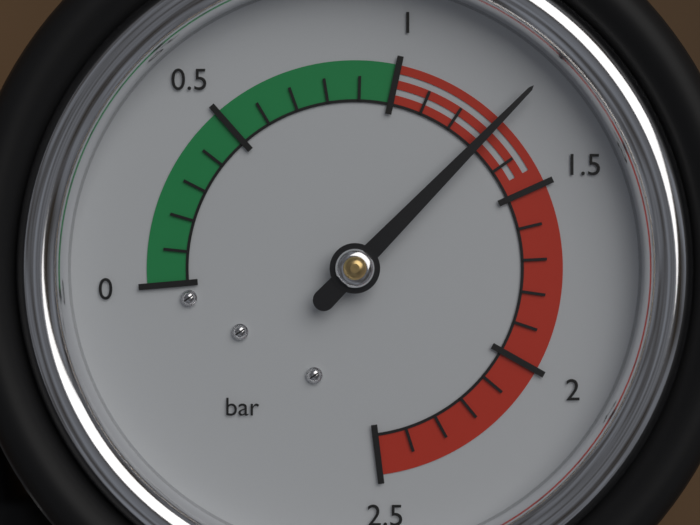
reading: 1.3 bar
